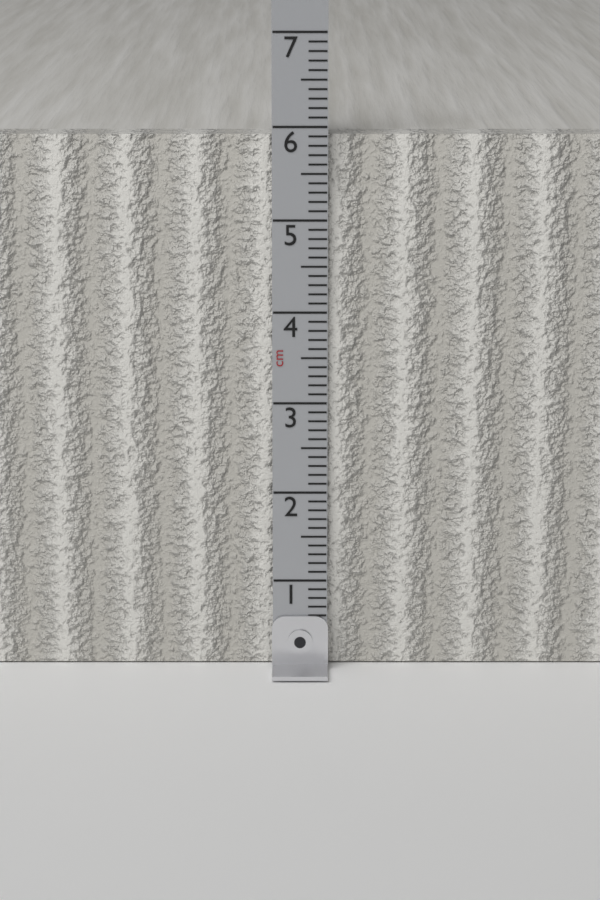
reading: 5.9 cm
